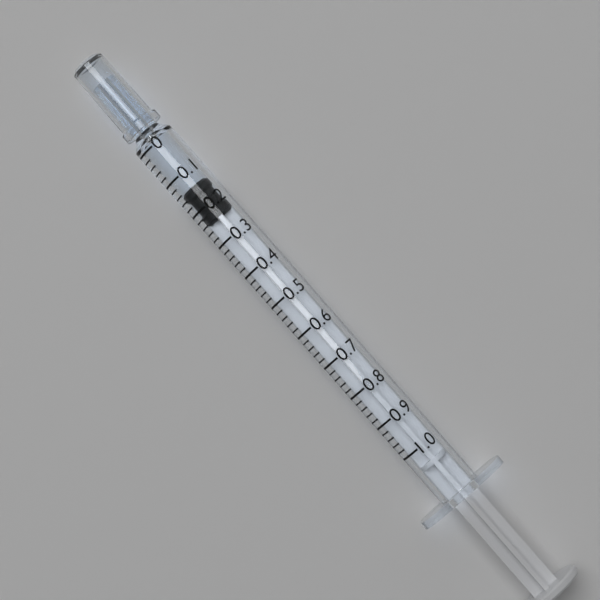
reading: 0.14 (no unit)
